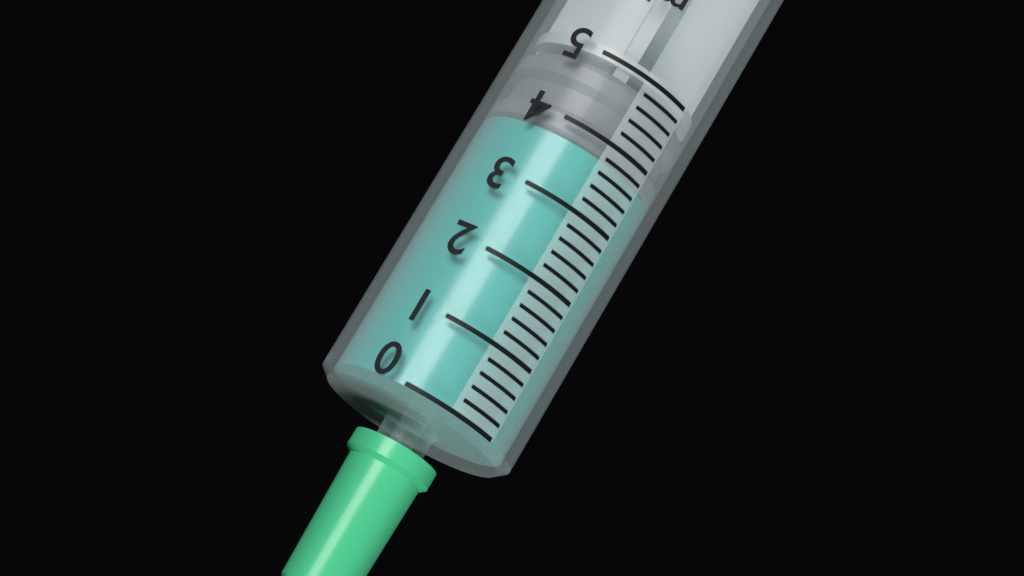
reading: 3.8 ml
